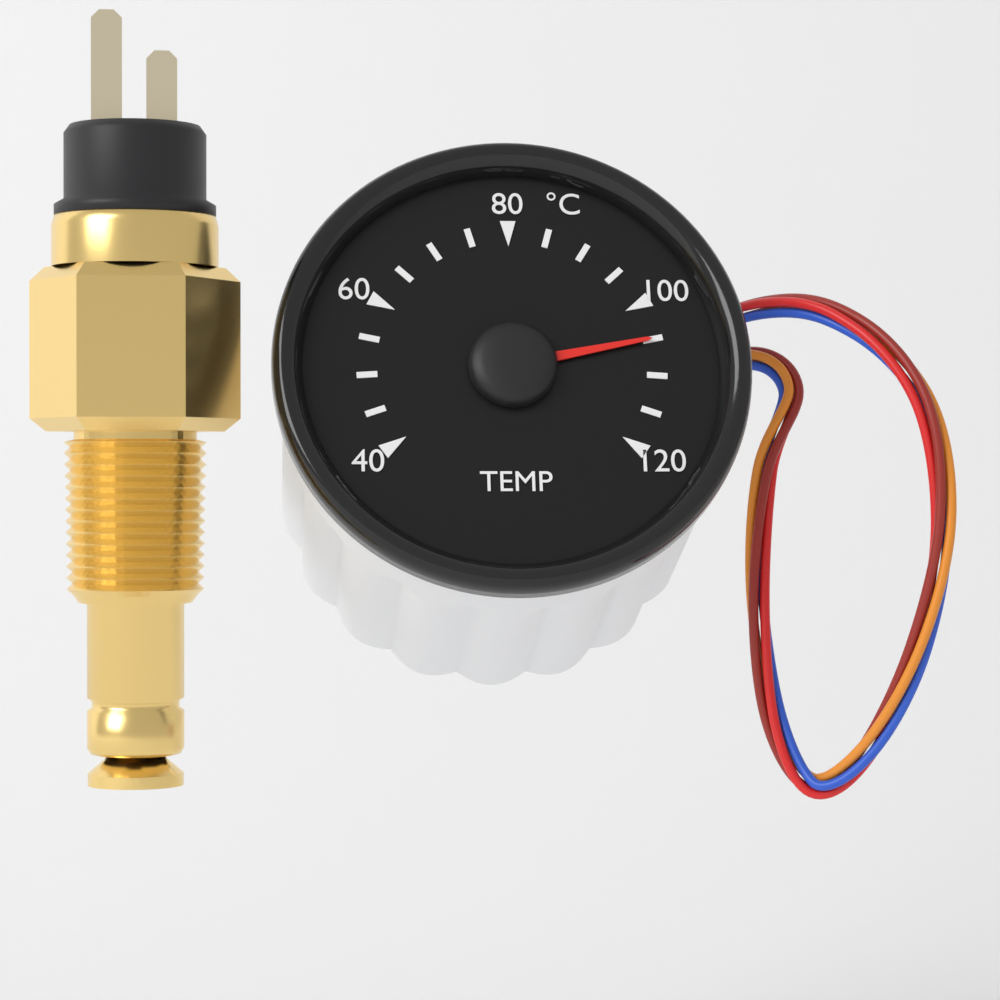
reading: 105 °C
